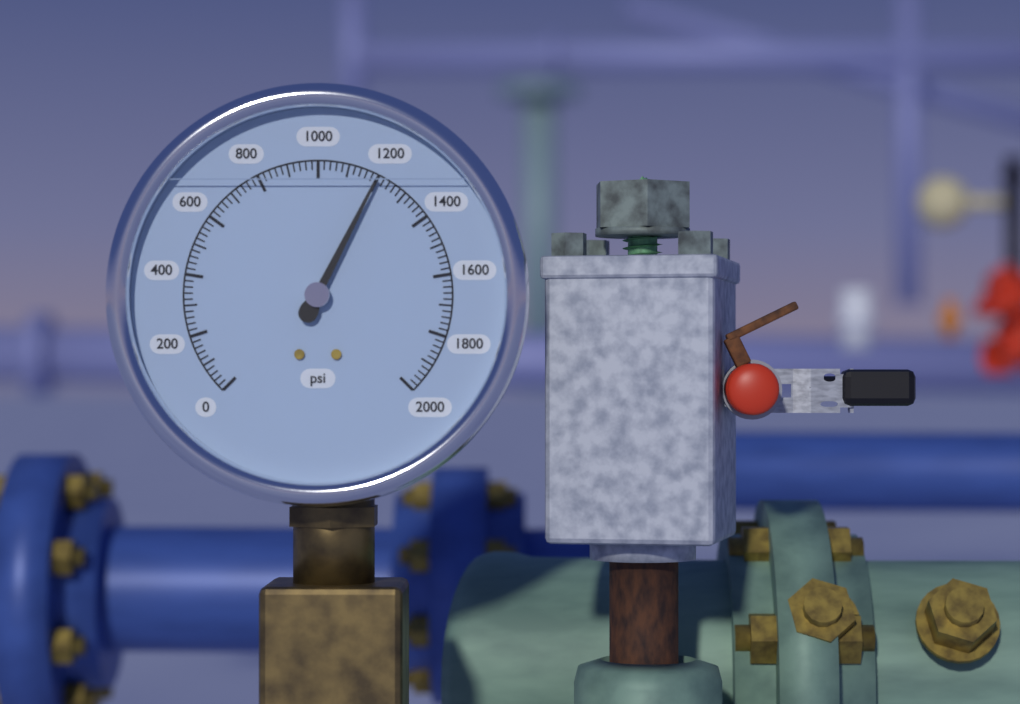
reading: 1200 psi
